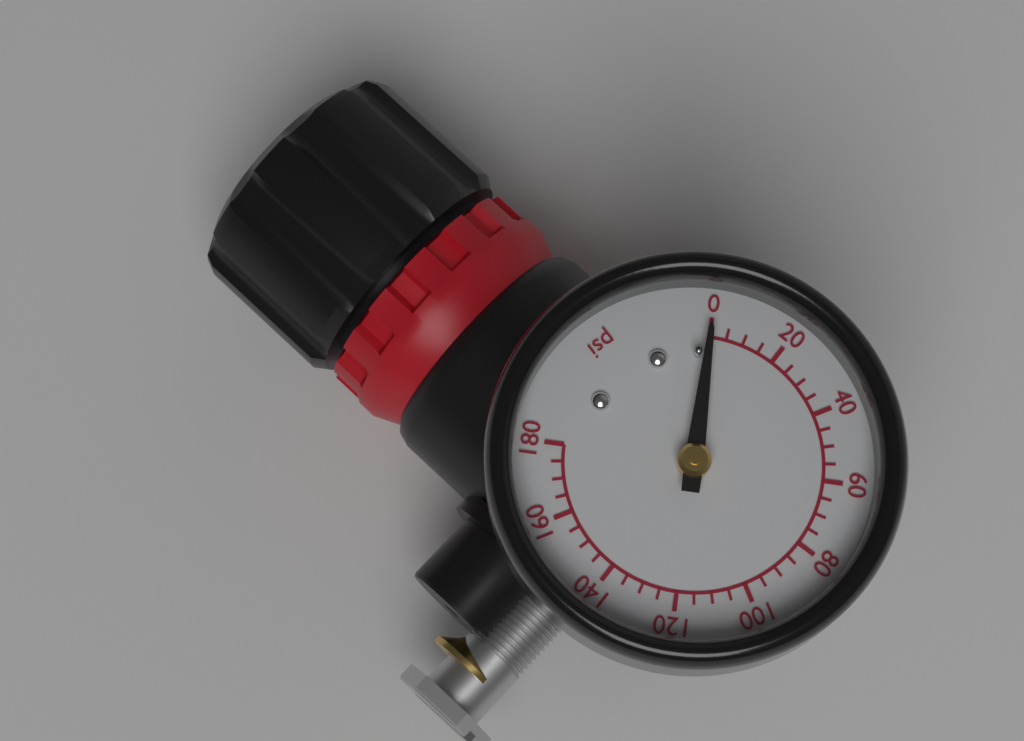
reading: 0 psi
